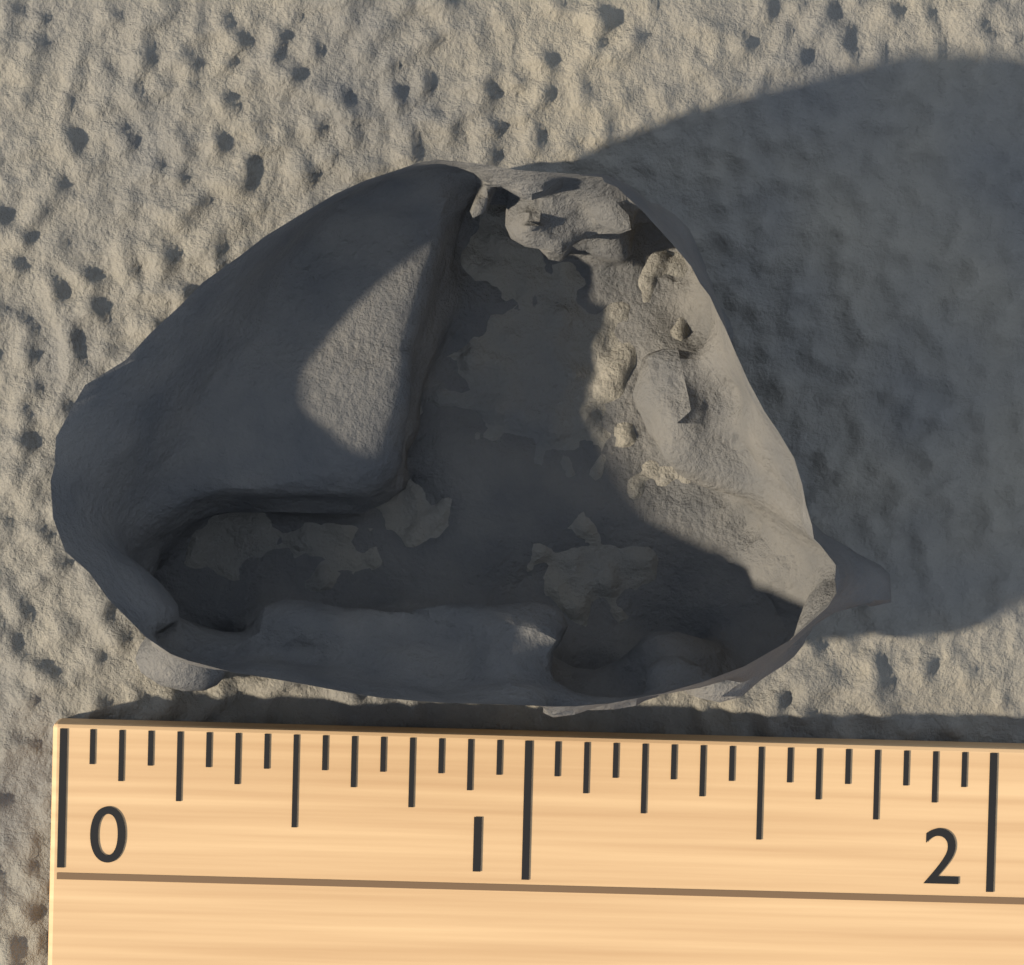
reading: 1.7500 (no unit)
